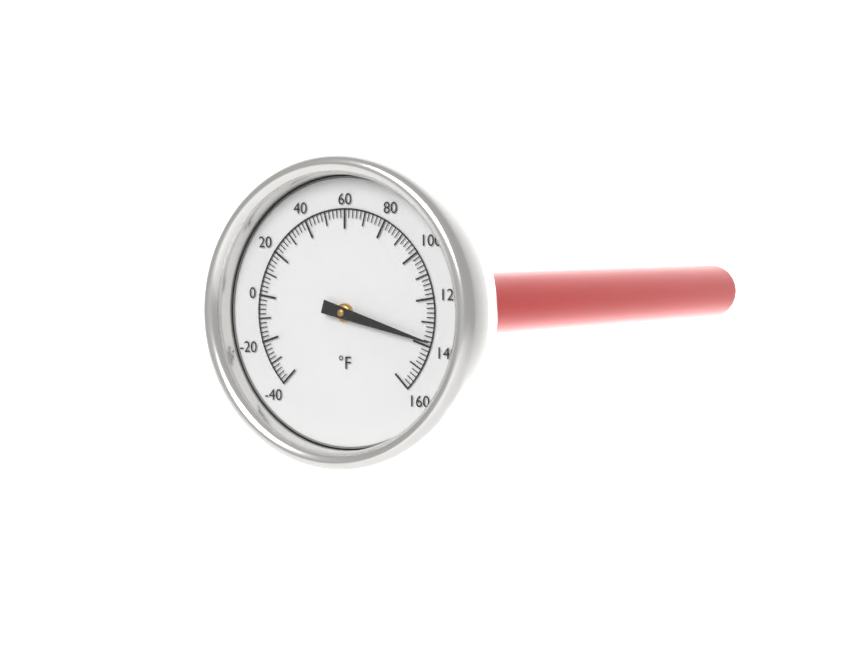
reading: 138 °F
